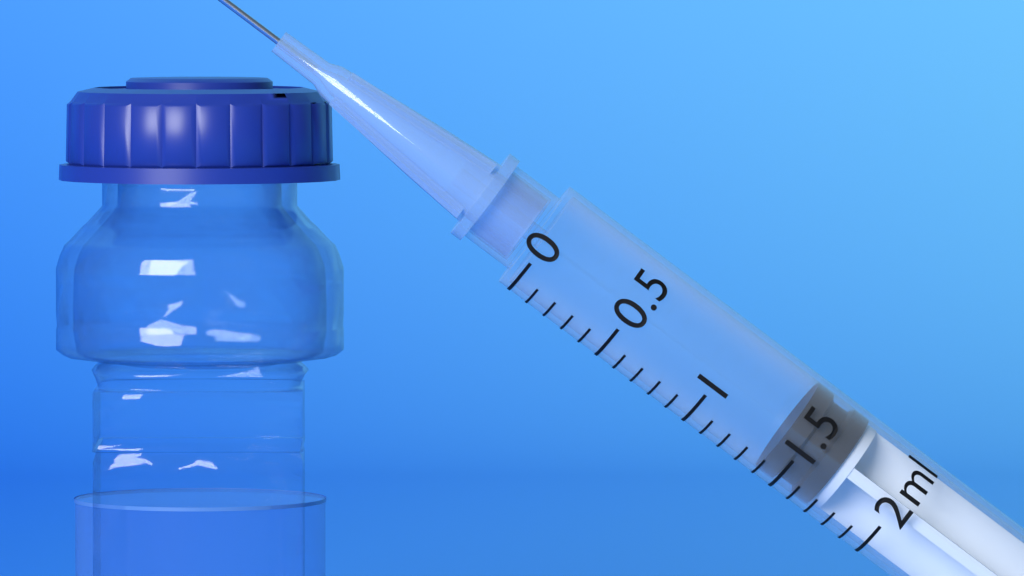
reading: 1.4 ml
